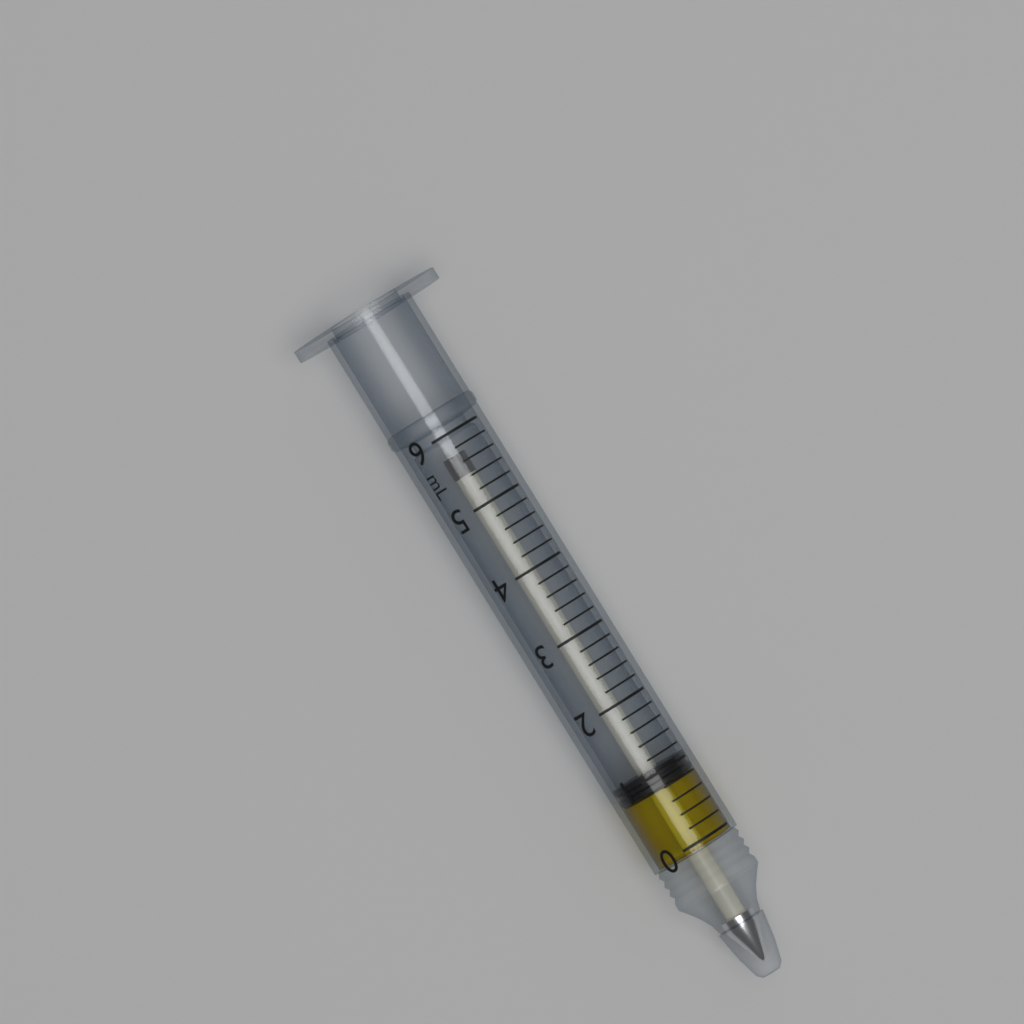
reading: 0.8 mL
